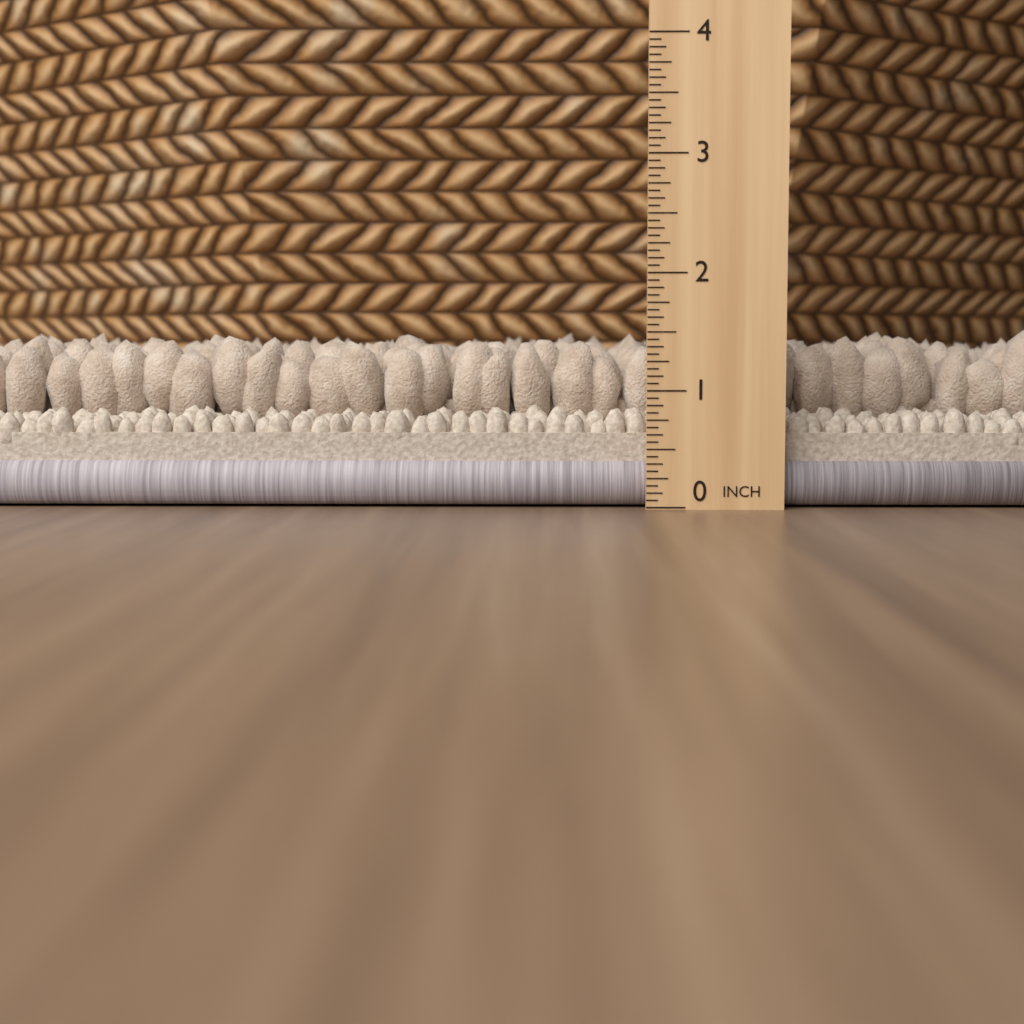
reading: 1.5625 in
